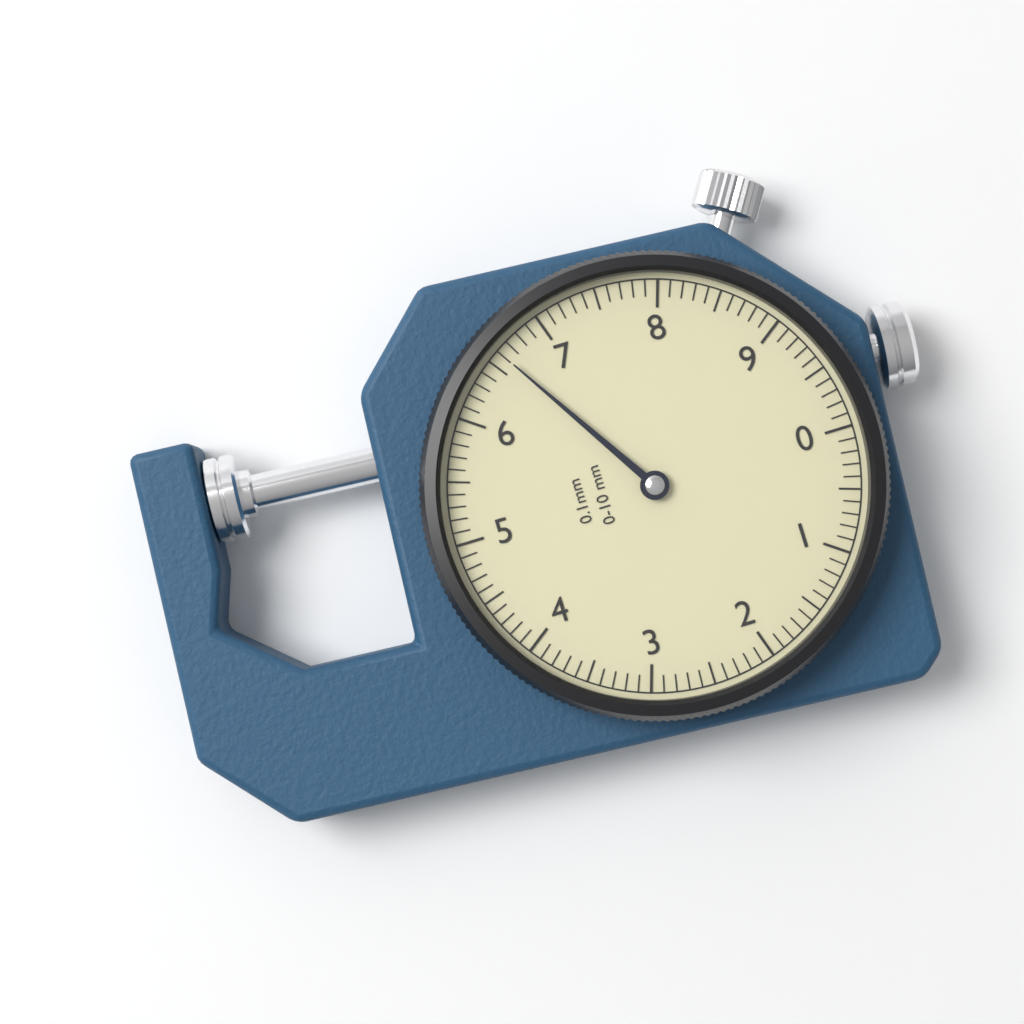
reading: 6.6 mm
